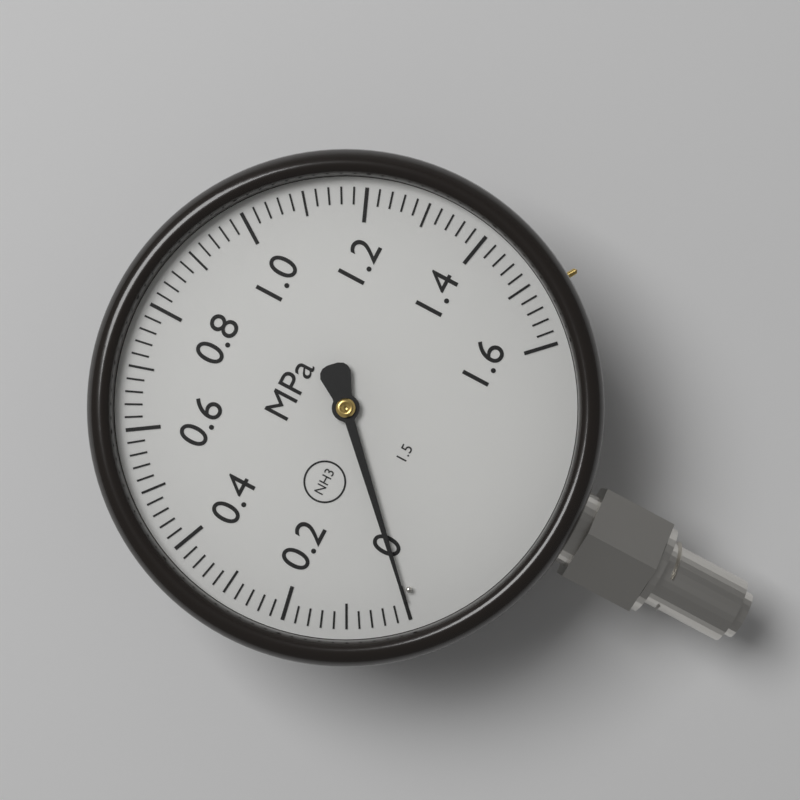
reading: 0.00 MPa
